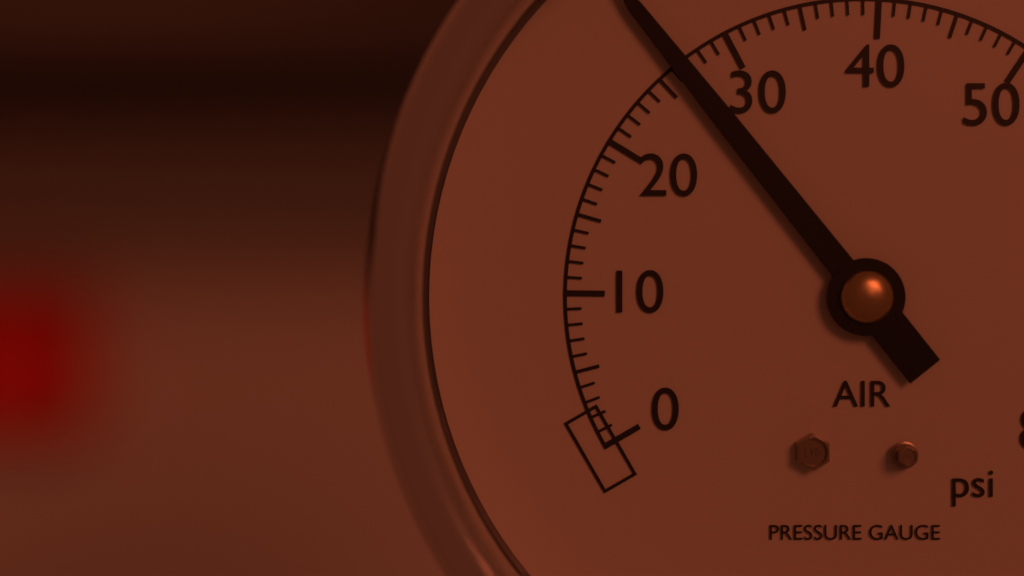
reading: 26.5 psi
